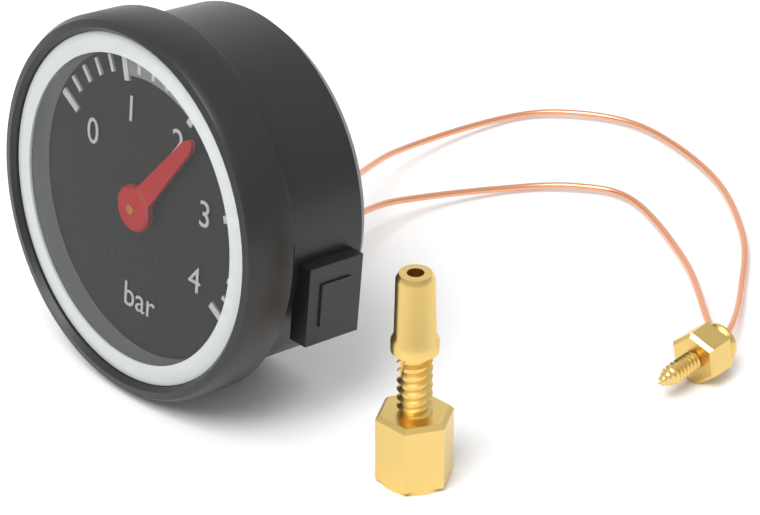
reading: 2.2 bar
